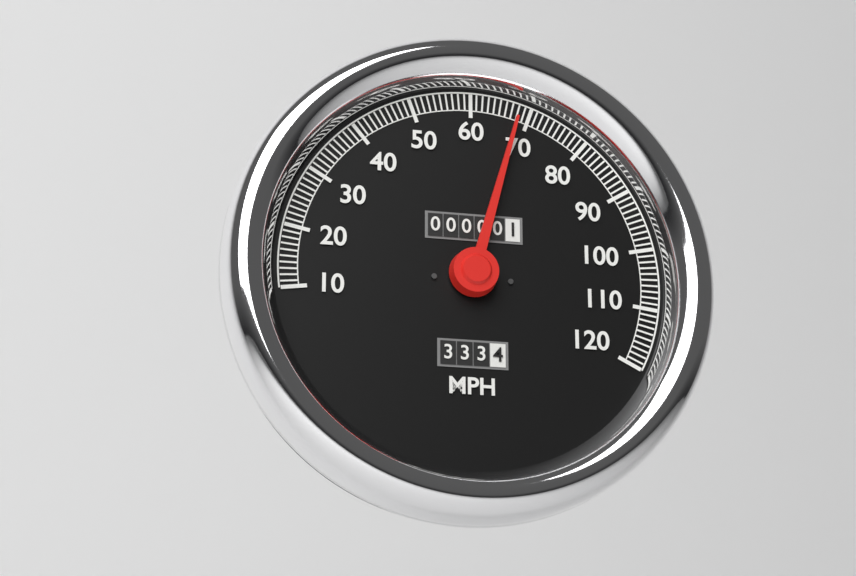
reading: 68 MPH
